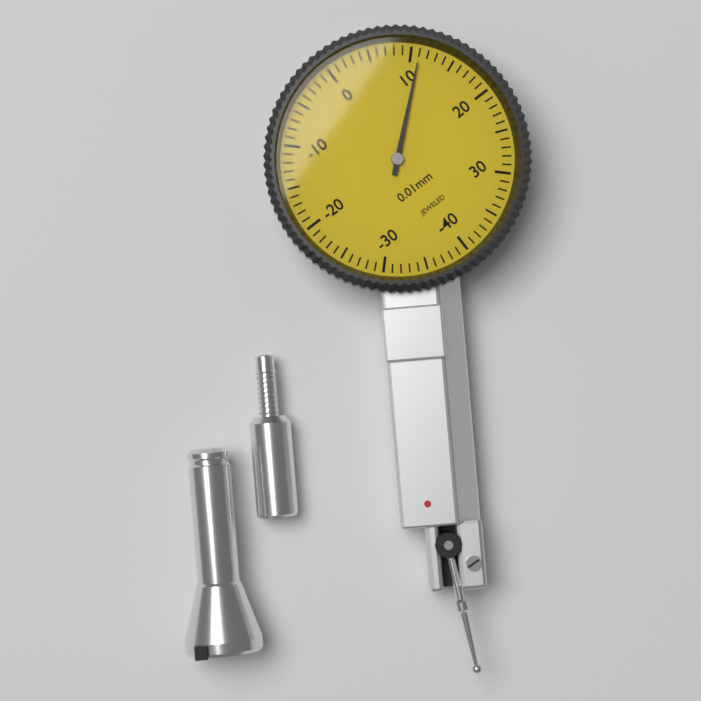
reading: 11 0.01mm
